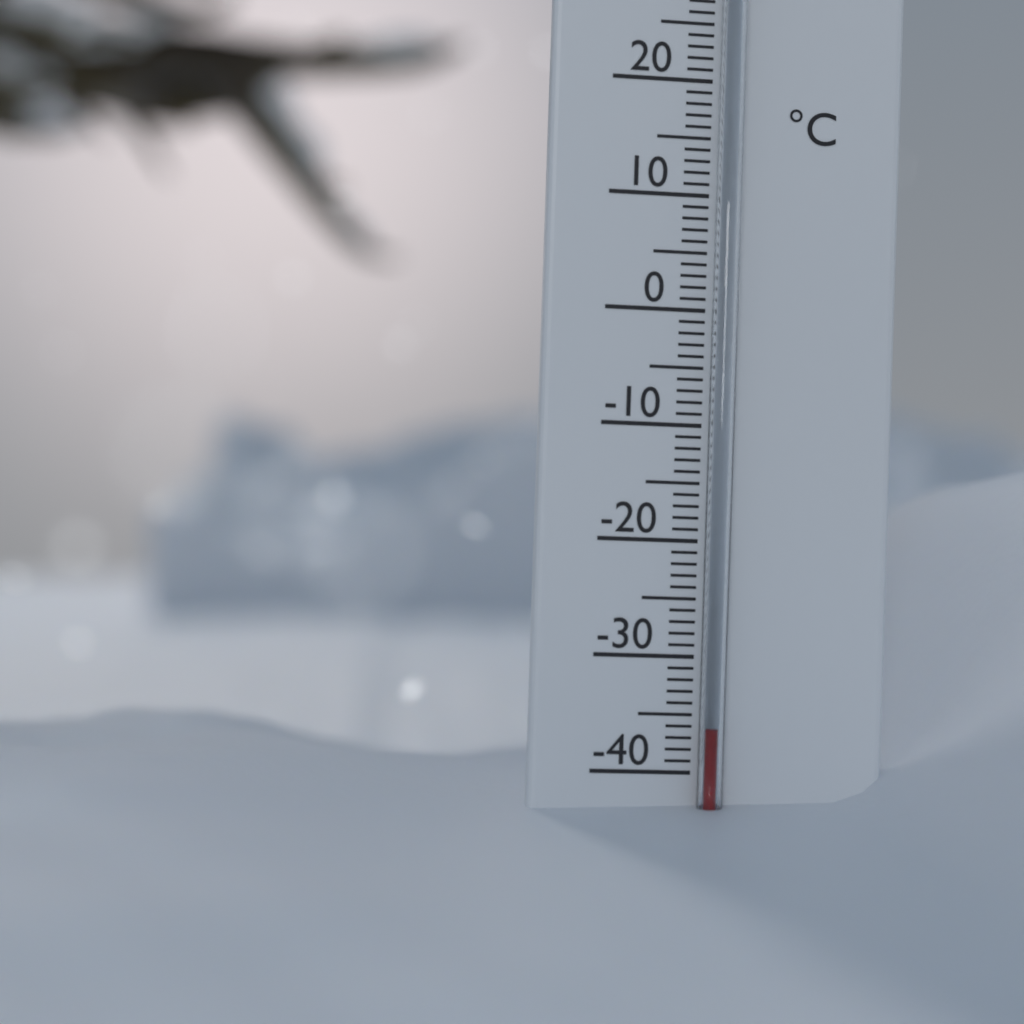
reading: -36 °C
